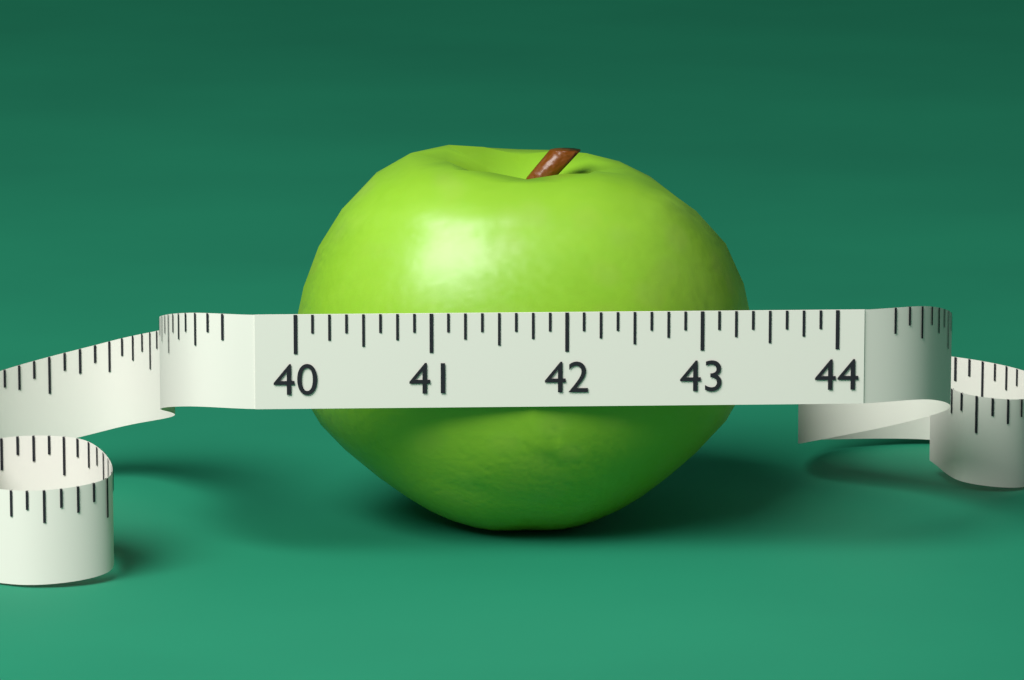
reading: 43.500 (no unit)
